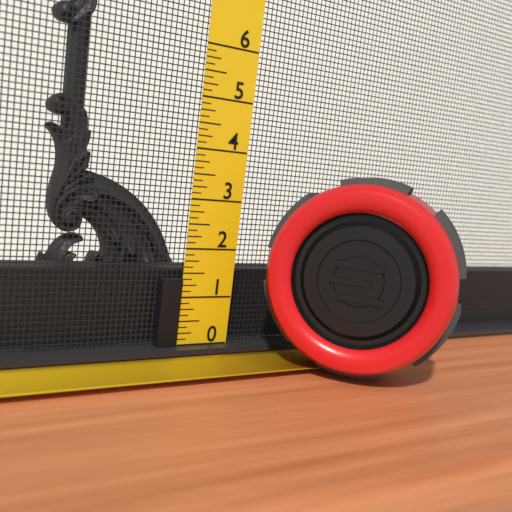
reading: 1.375 (no unit)
